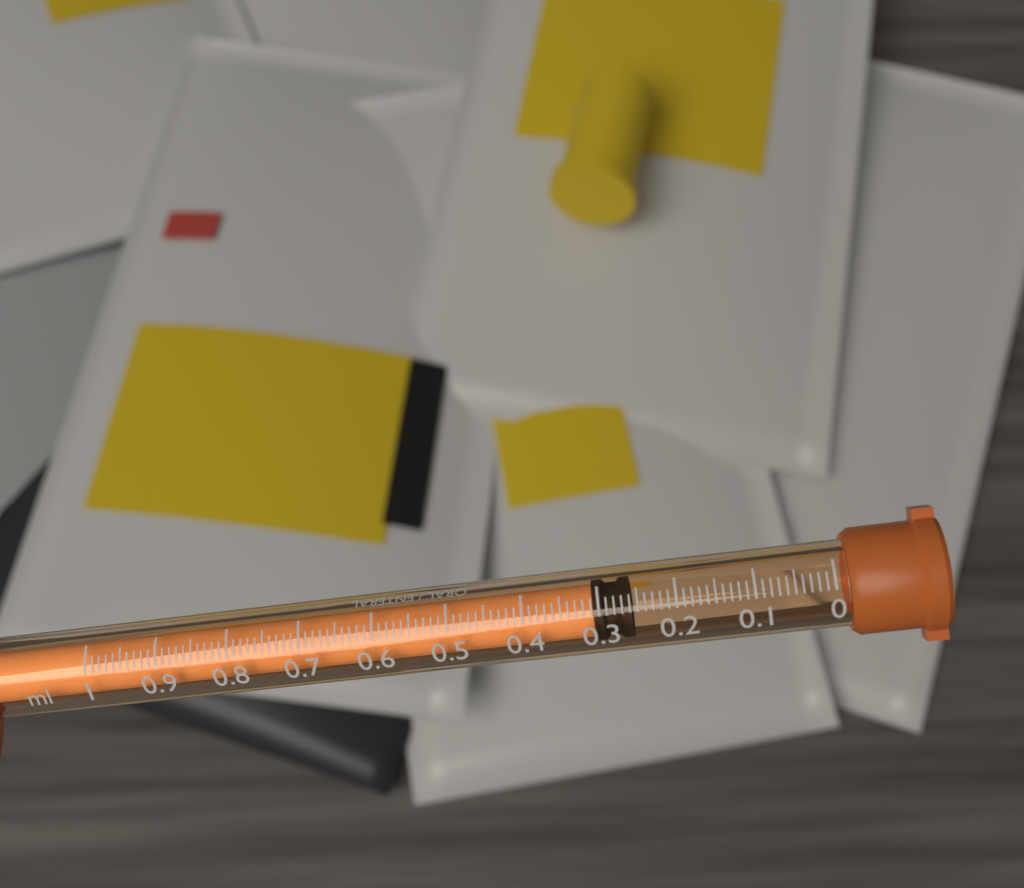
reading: 0.26 ml
